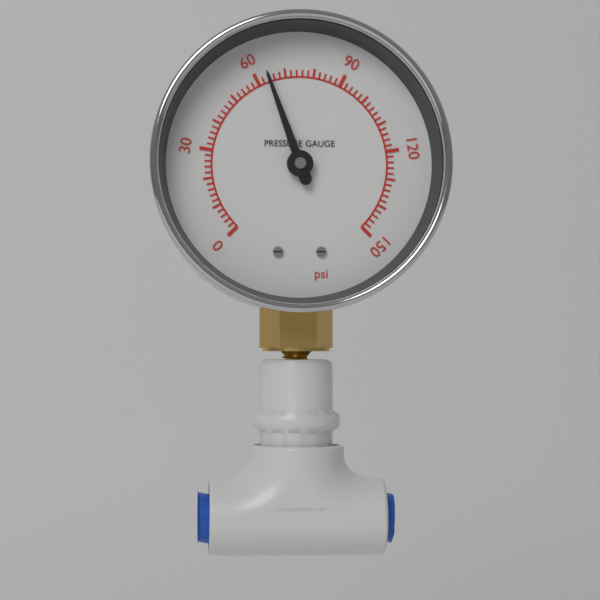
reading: 64 psi
